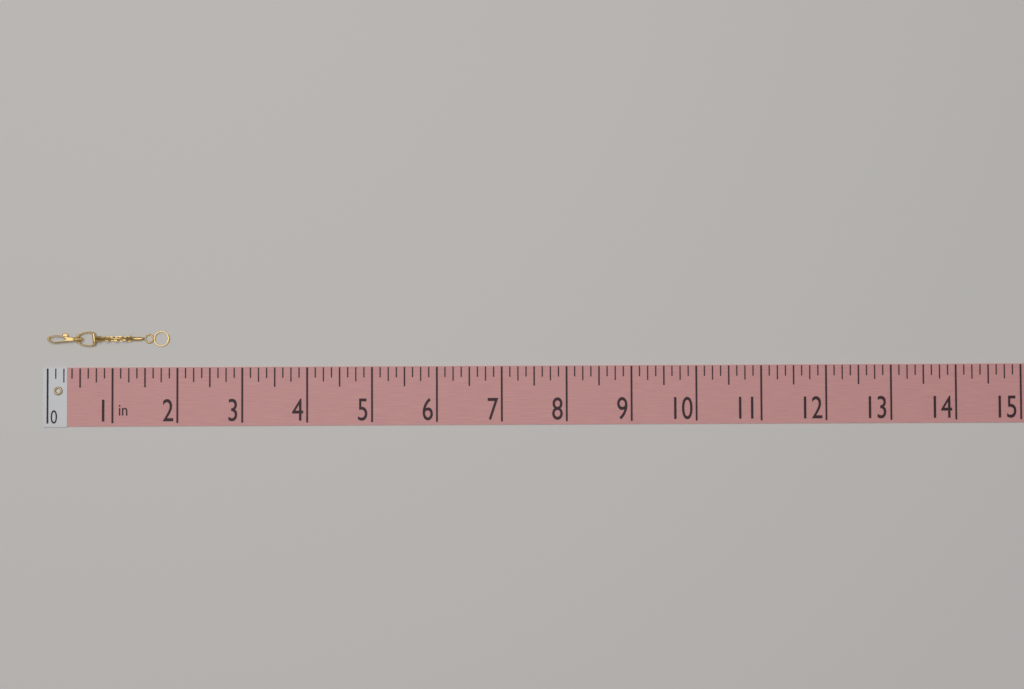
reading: 1.875 in
